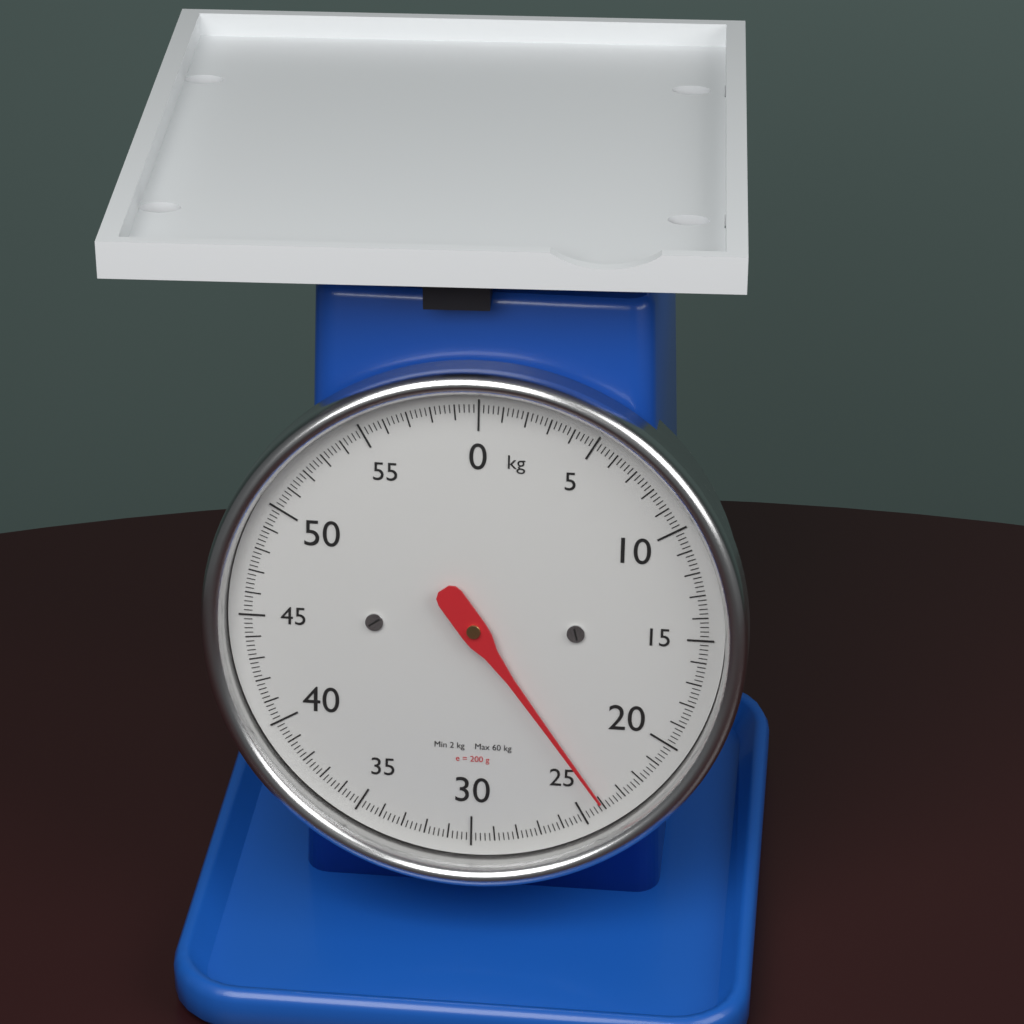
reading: 24.0 kg
